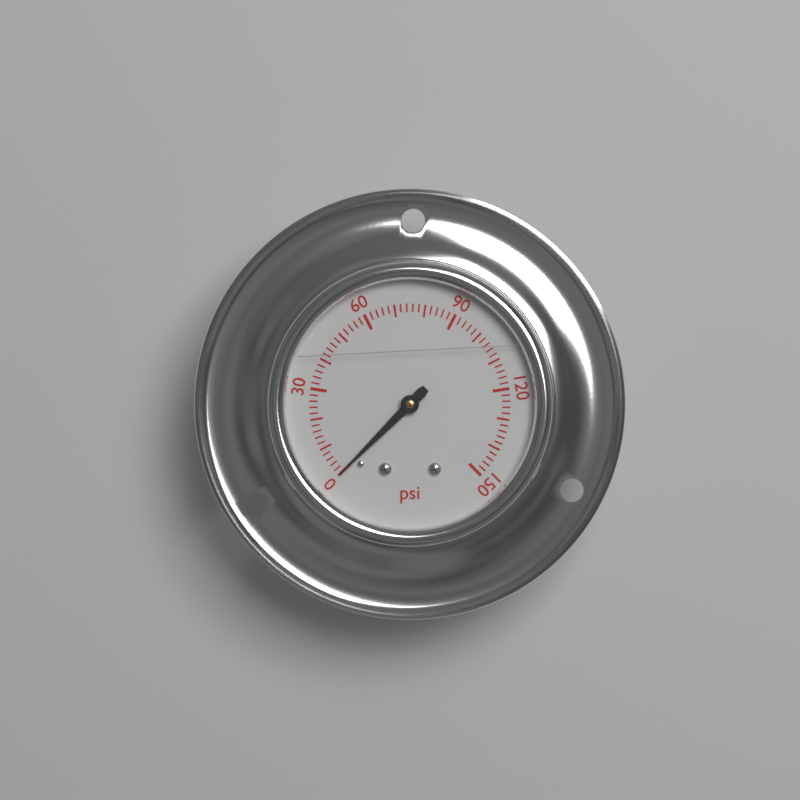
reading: 0 psi
